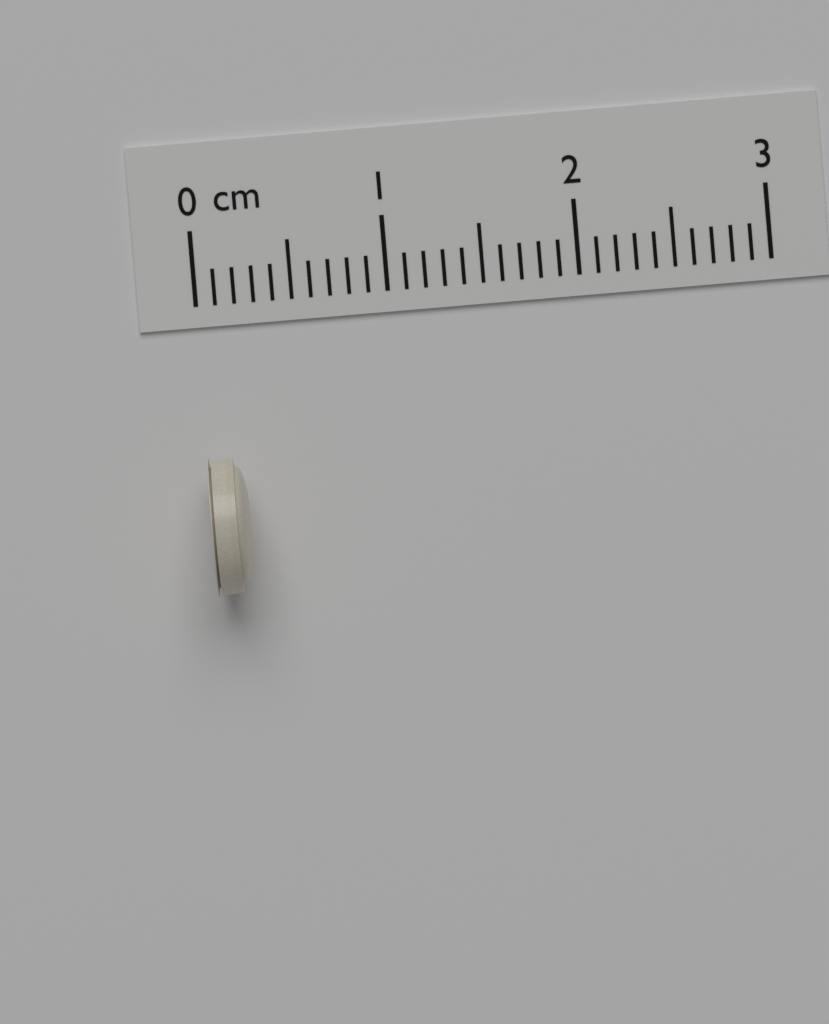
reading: 0.2 cm
